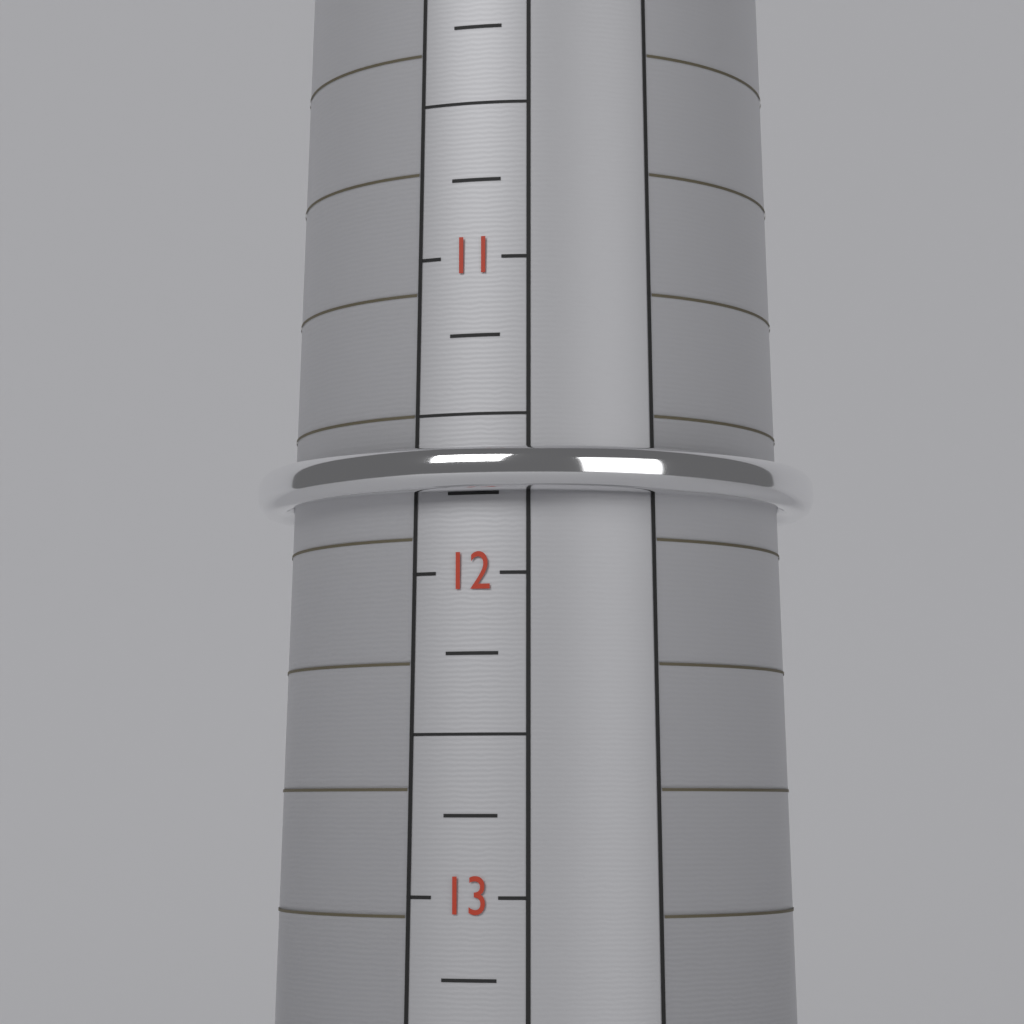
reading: 11.75 (no unit)
